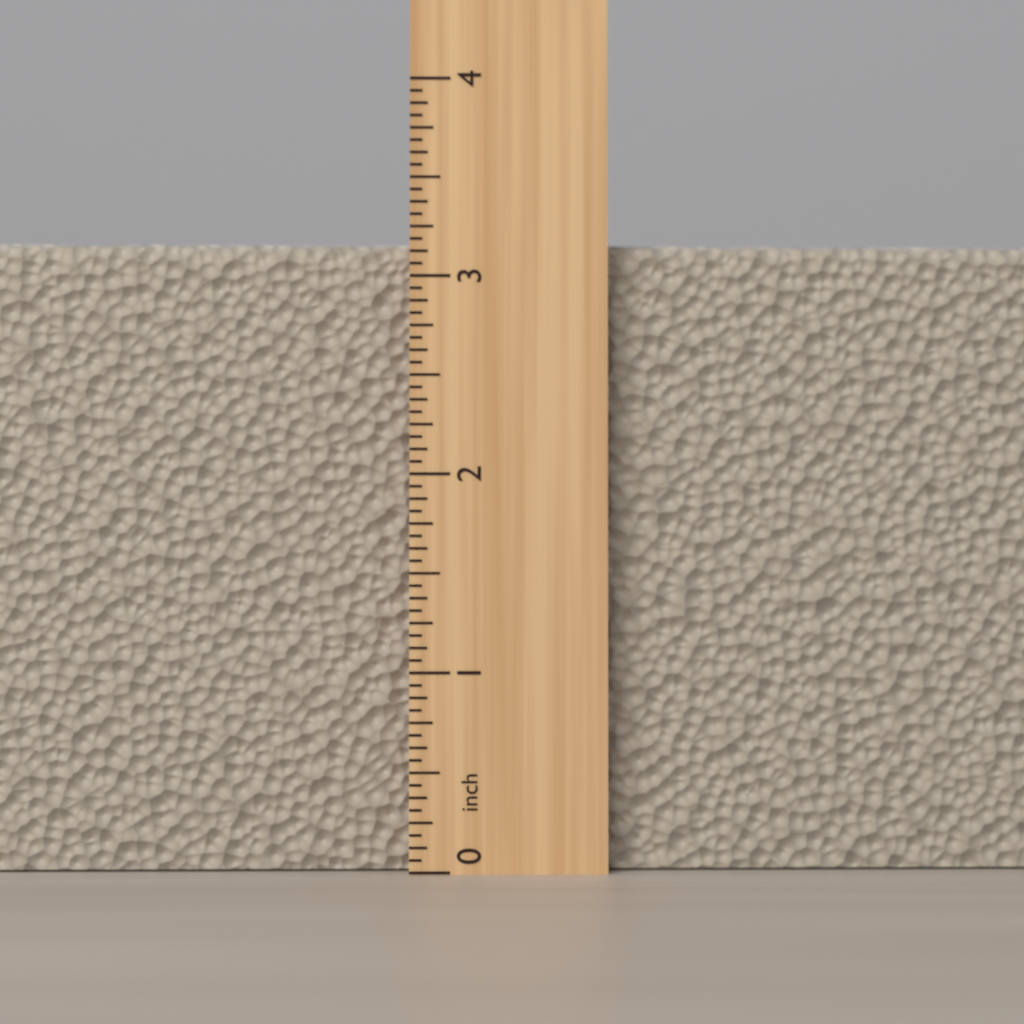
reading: 3.1875 inch
